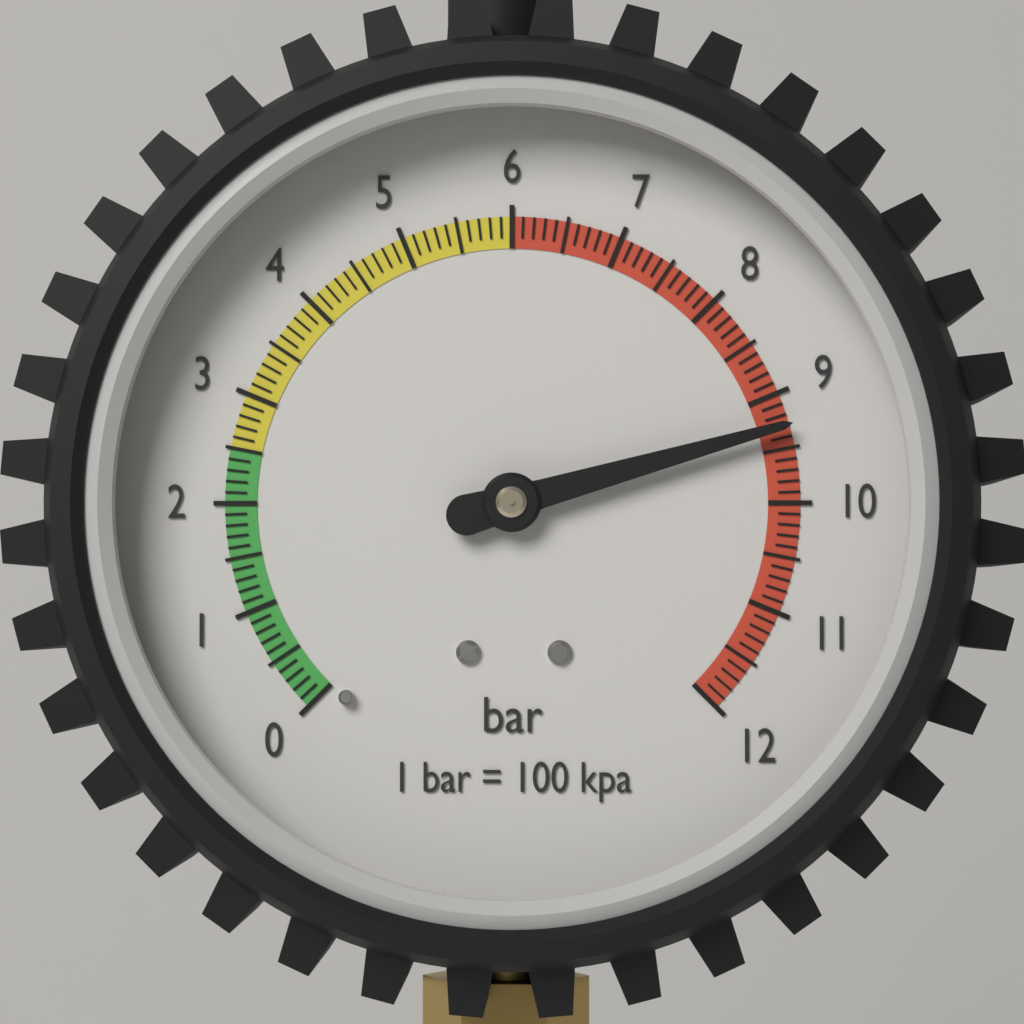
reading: 9.3 bar
